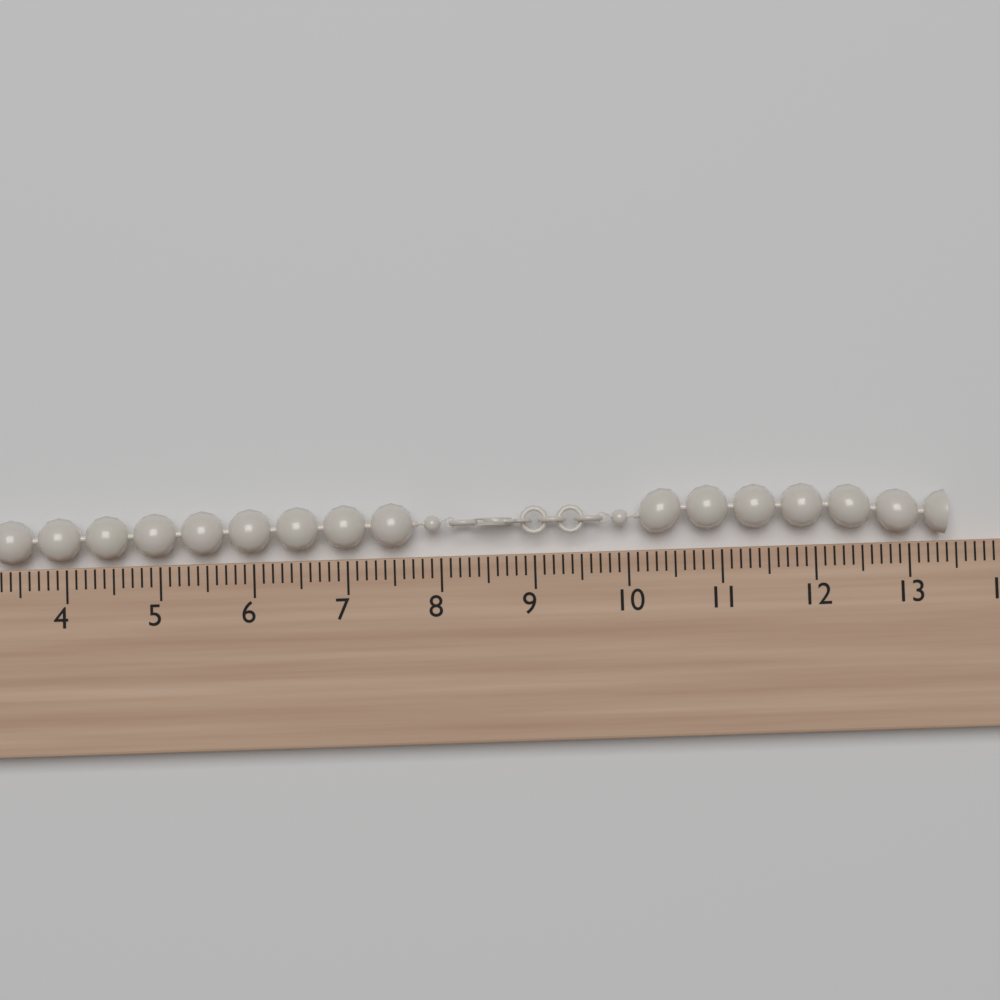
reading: 13.4 cm
